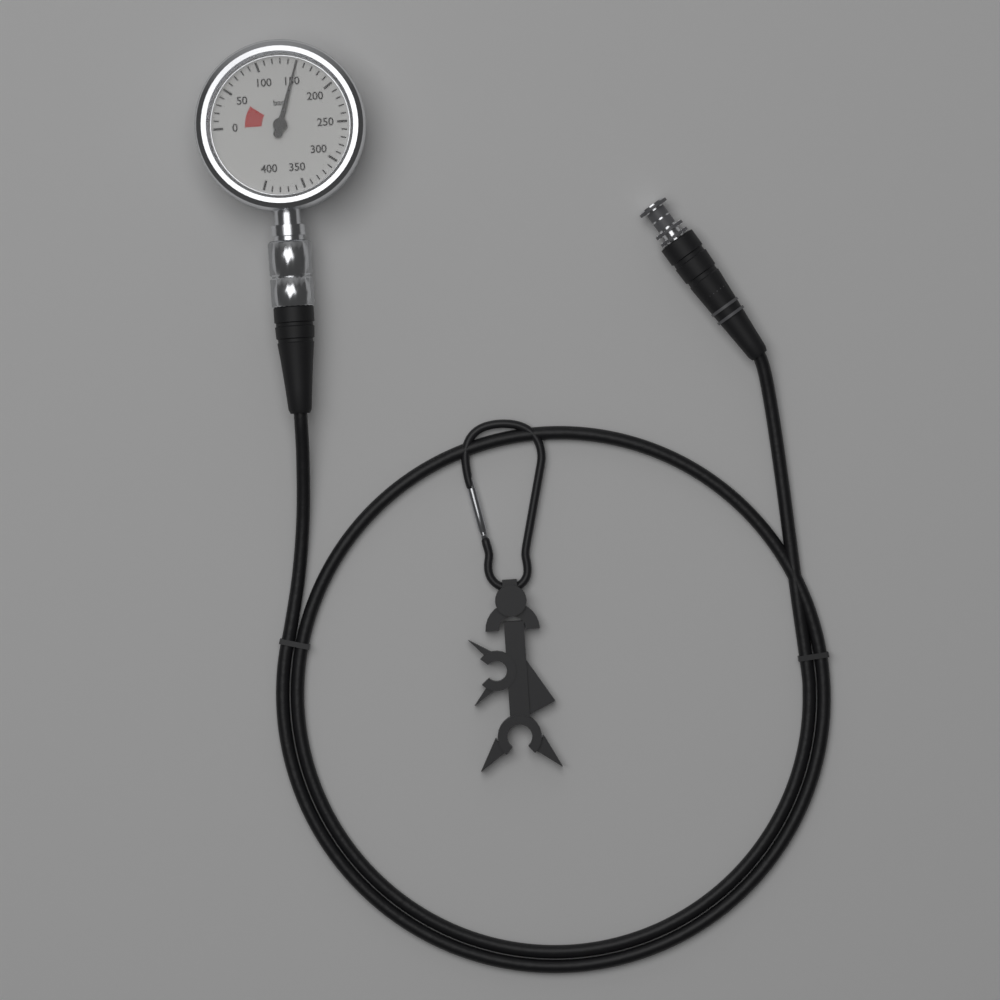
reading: 150 bar
